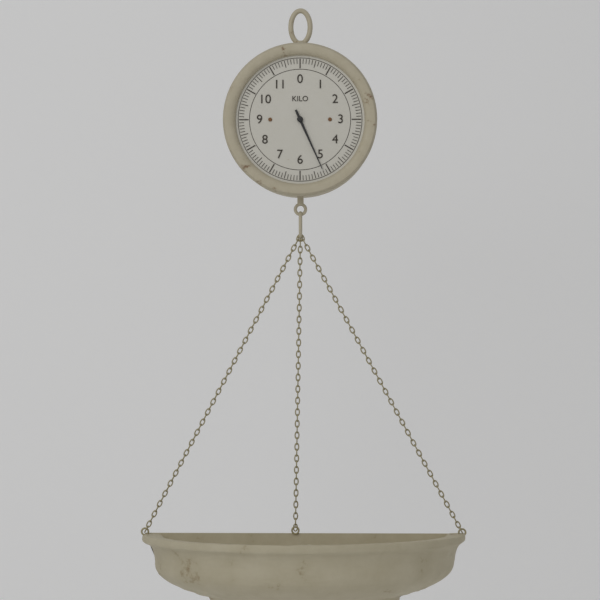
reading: 5.2 kg
